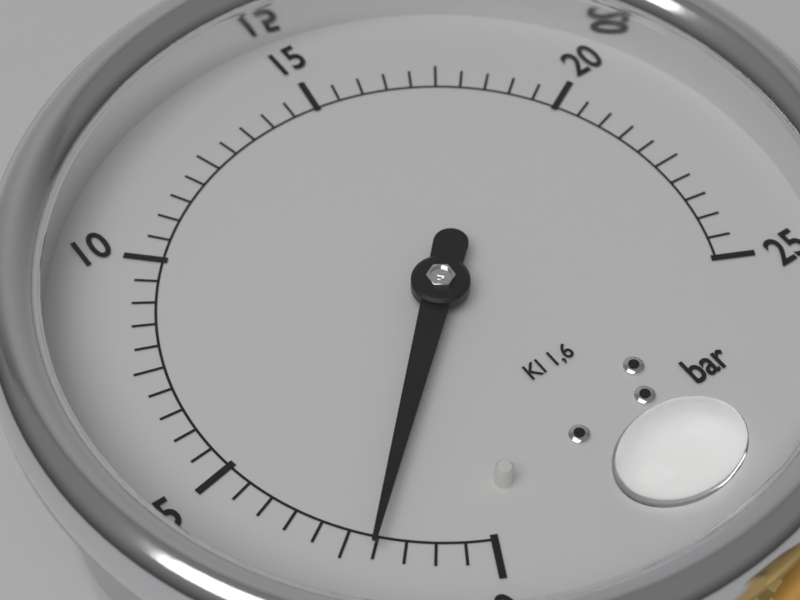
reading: 2.0 bar
